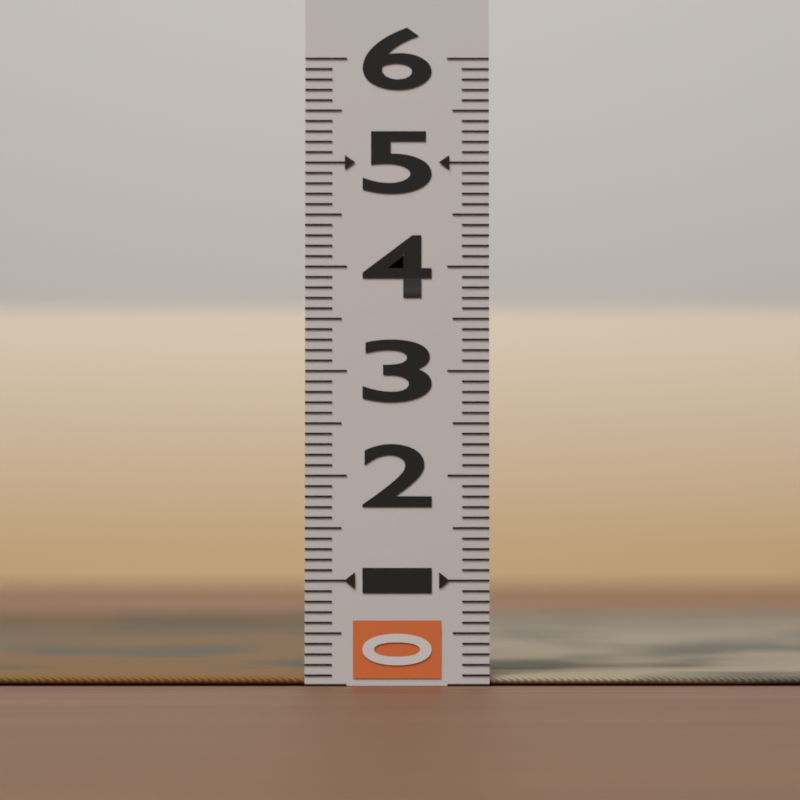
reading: 0.1 (no unit)
